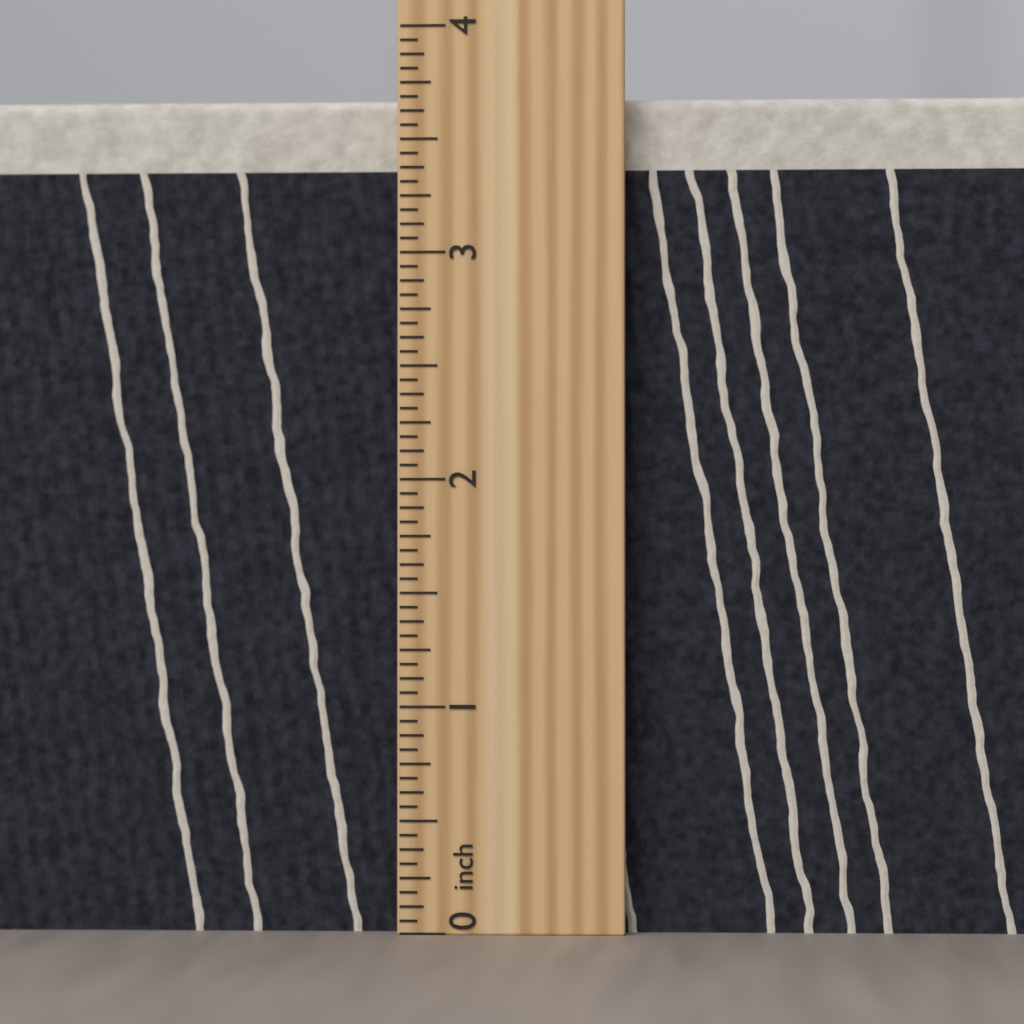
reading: 3.7500 inch
